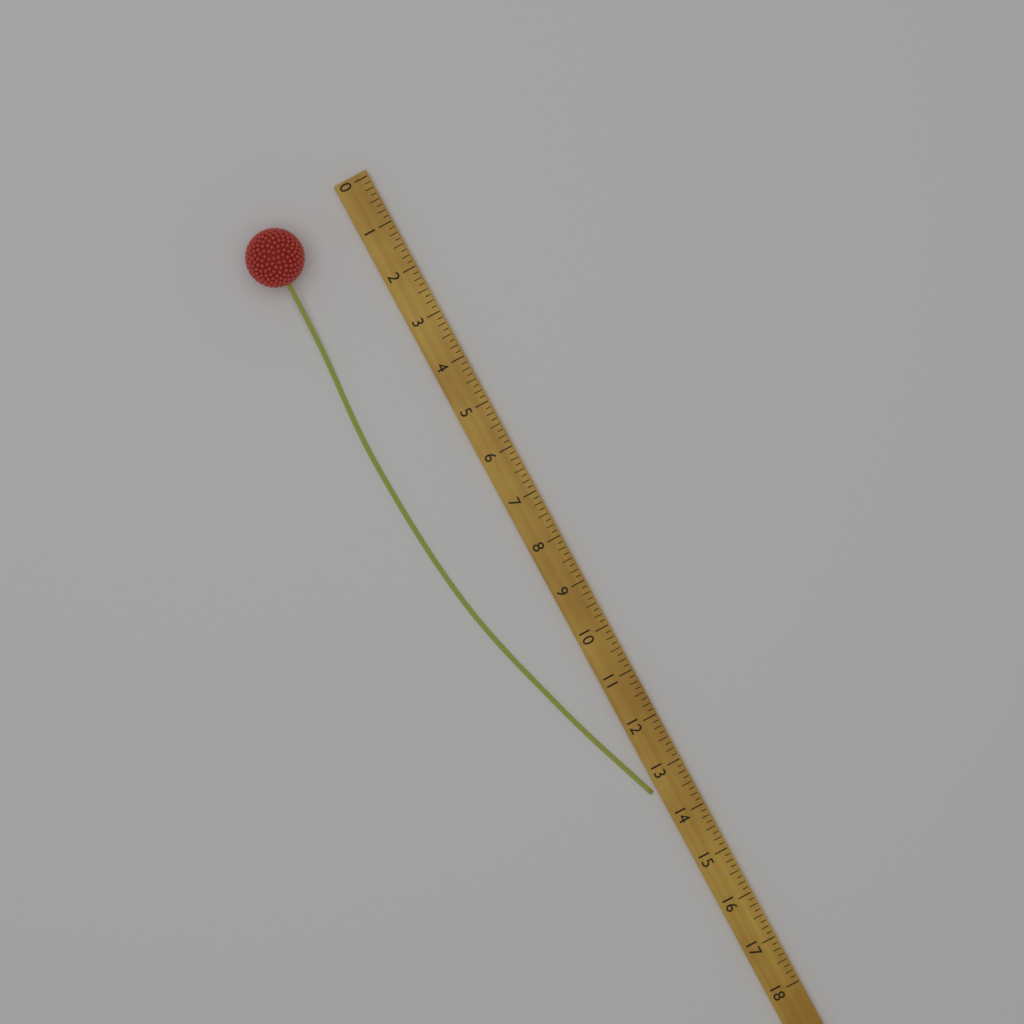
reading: 13.375 (no unit)
